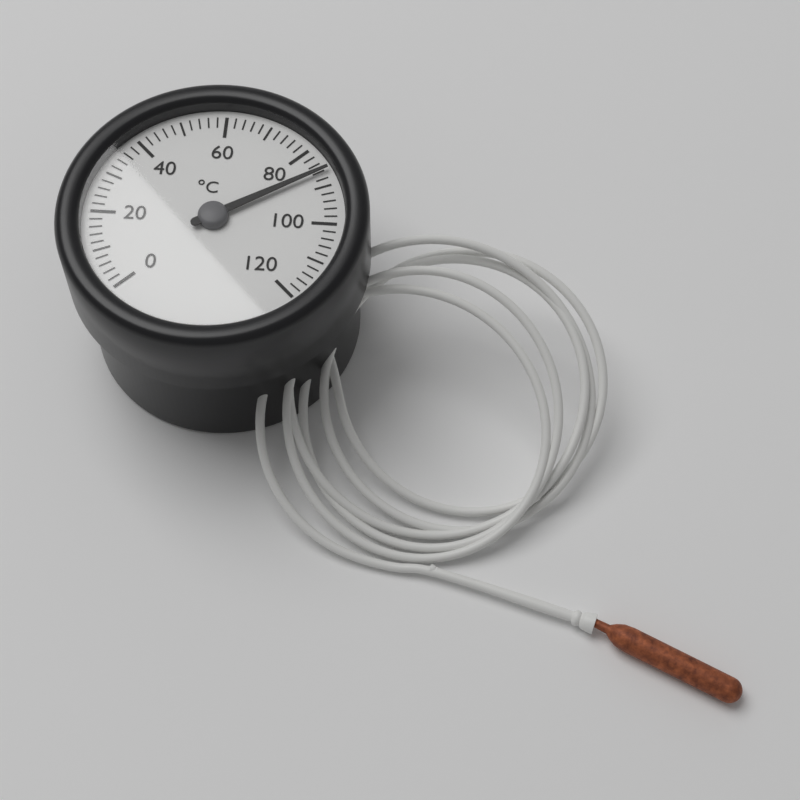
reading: 86 °C
